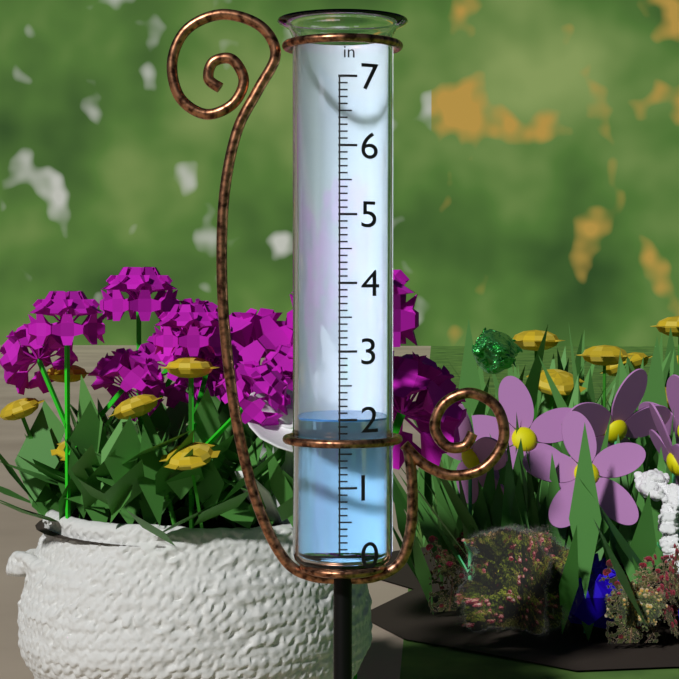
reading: 2.0 in
